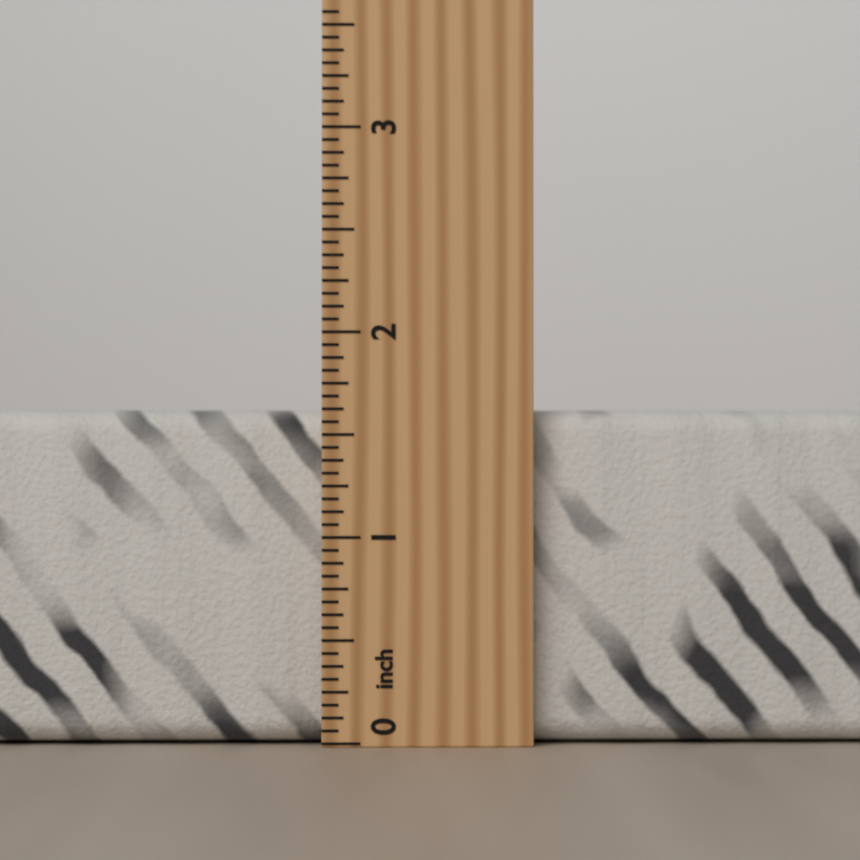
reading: 1.6250 inch
